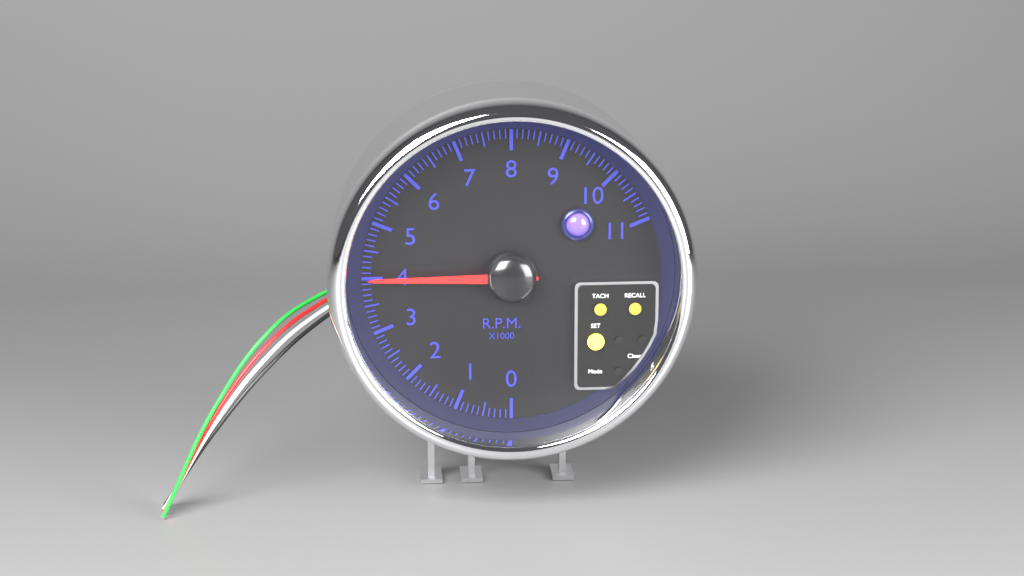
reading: 4.0 rpm x1000
